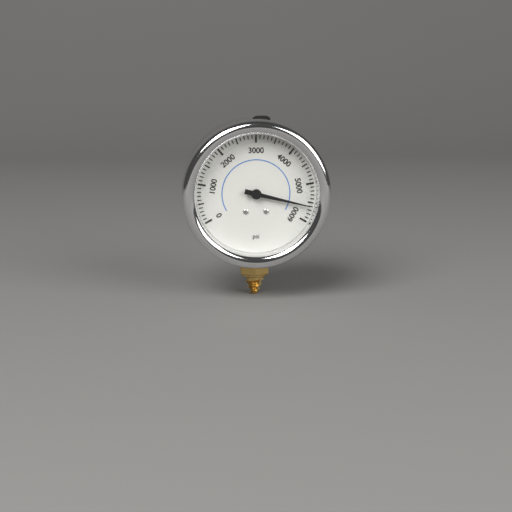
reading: 5600 psi
